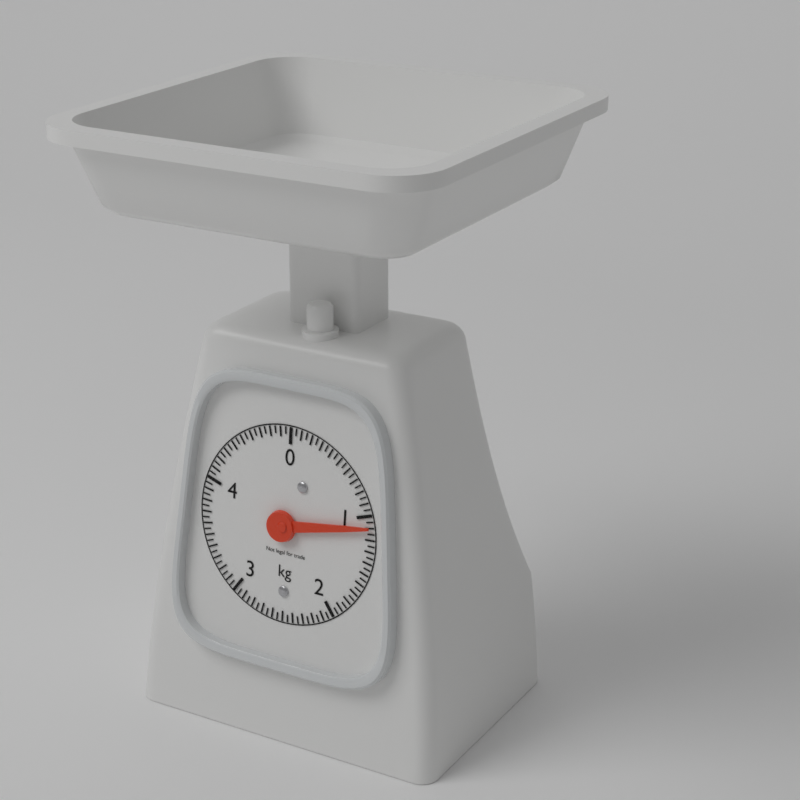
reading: 1.10 kg
